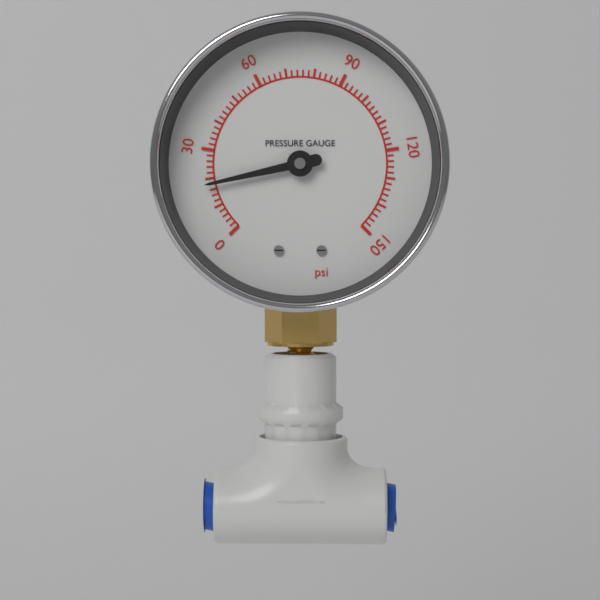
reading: 18 psi
